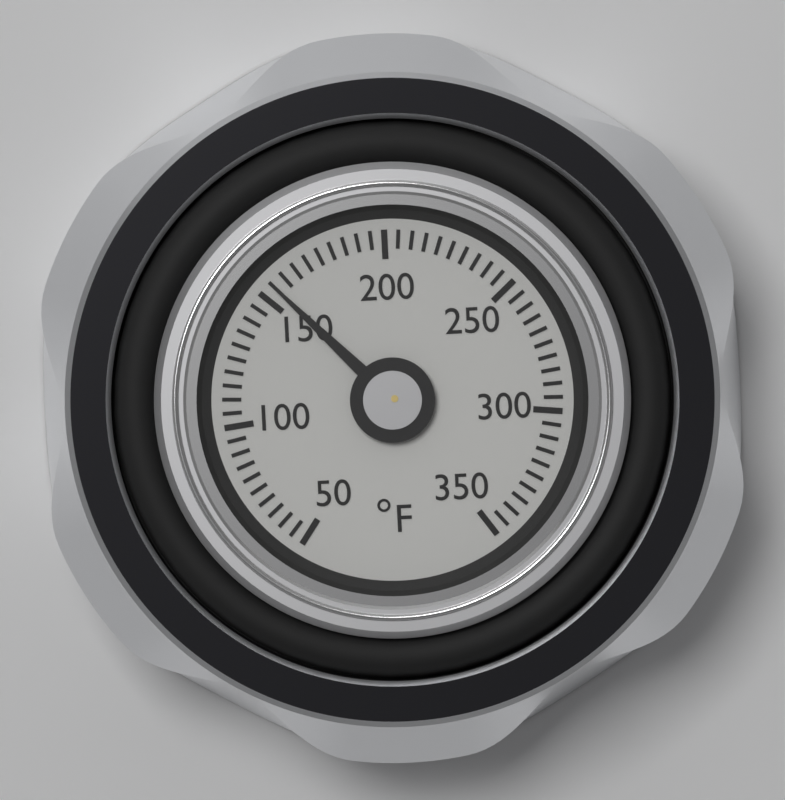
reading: 155 °F
